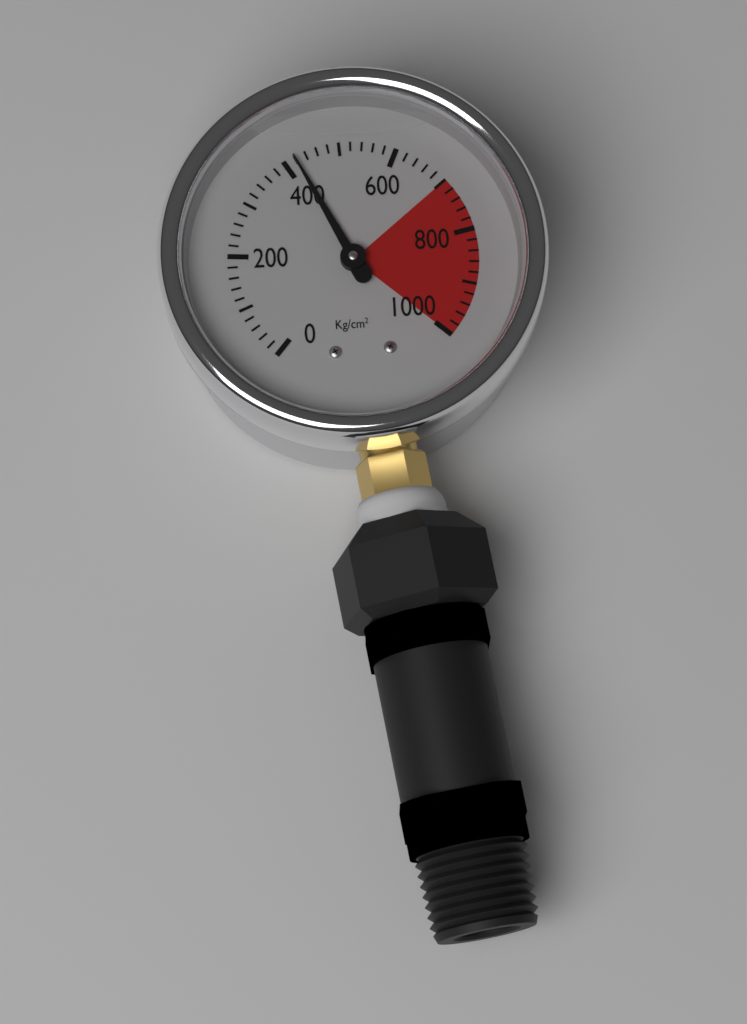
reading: 420 kg/cm²
